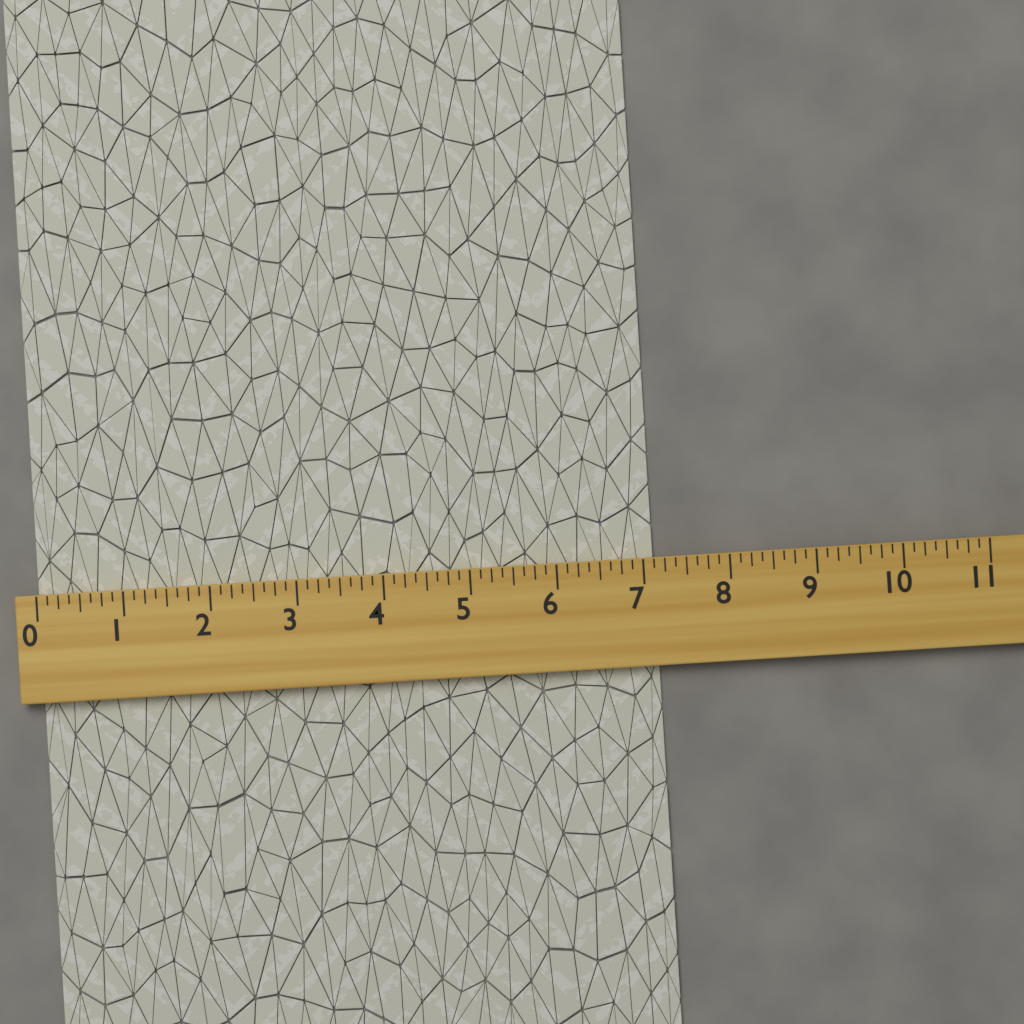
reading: 7.125 (no unit)
